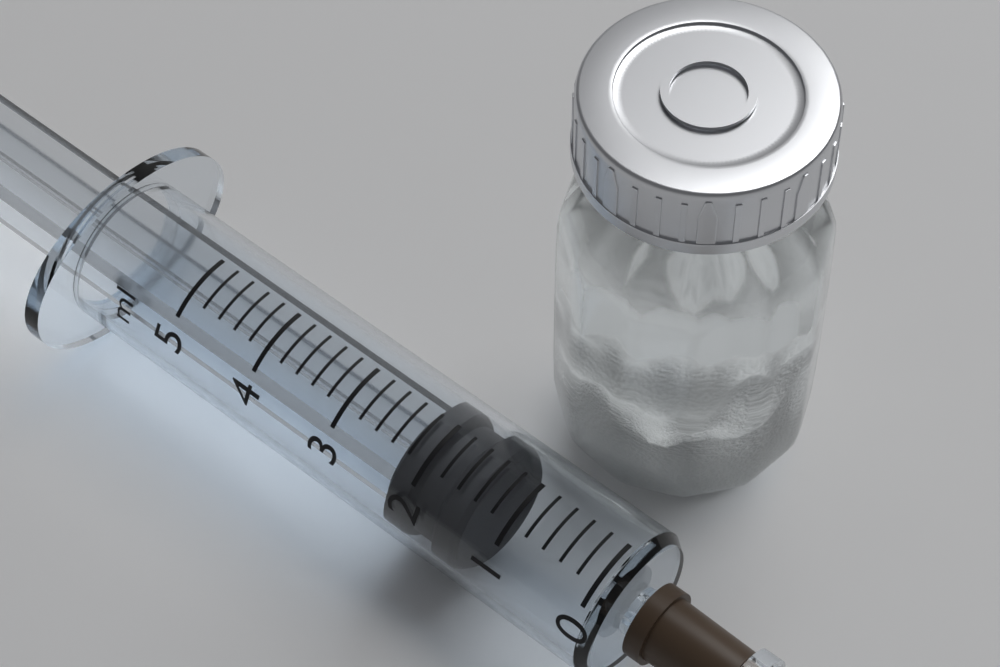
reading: 1.4 ml
